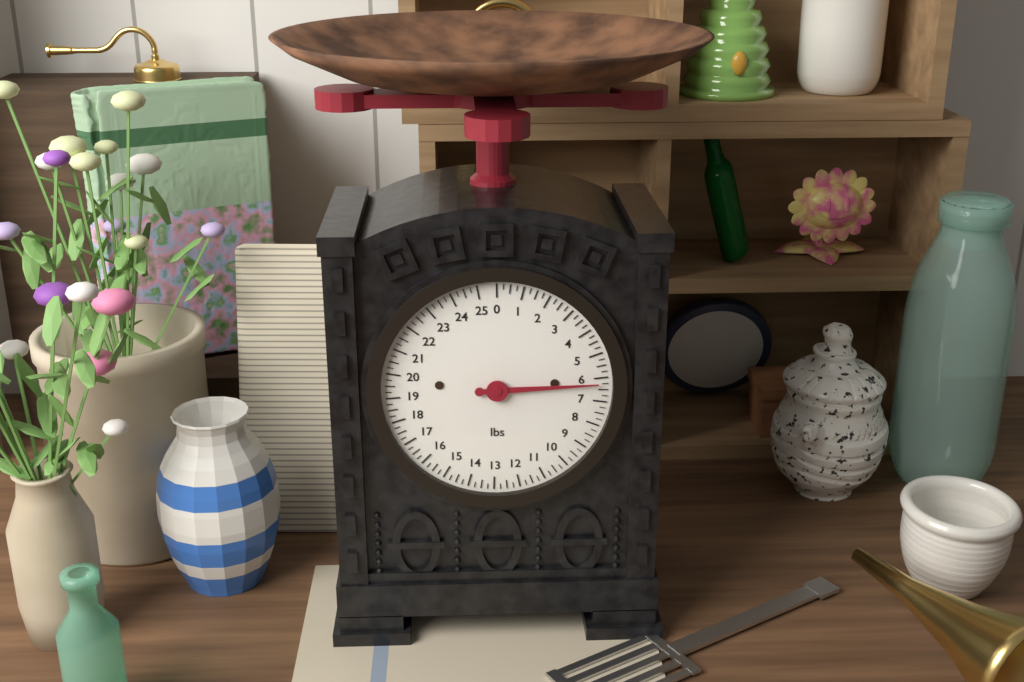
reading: 6.25 lbs
